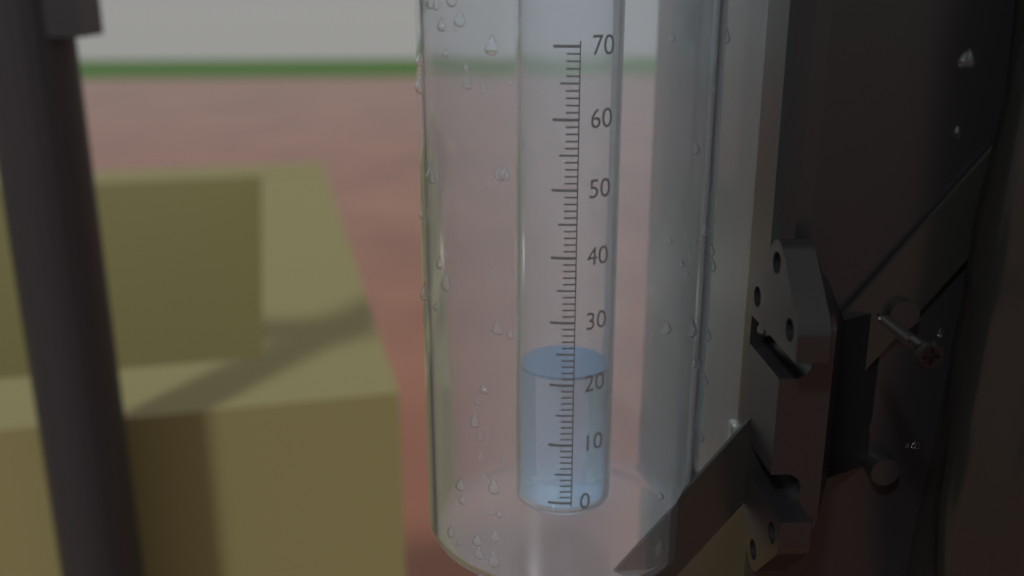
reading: 21 (no unit)
